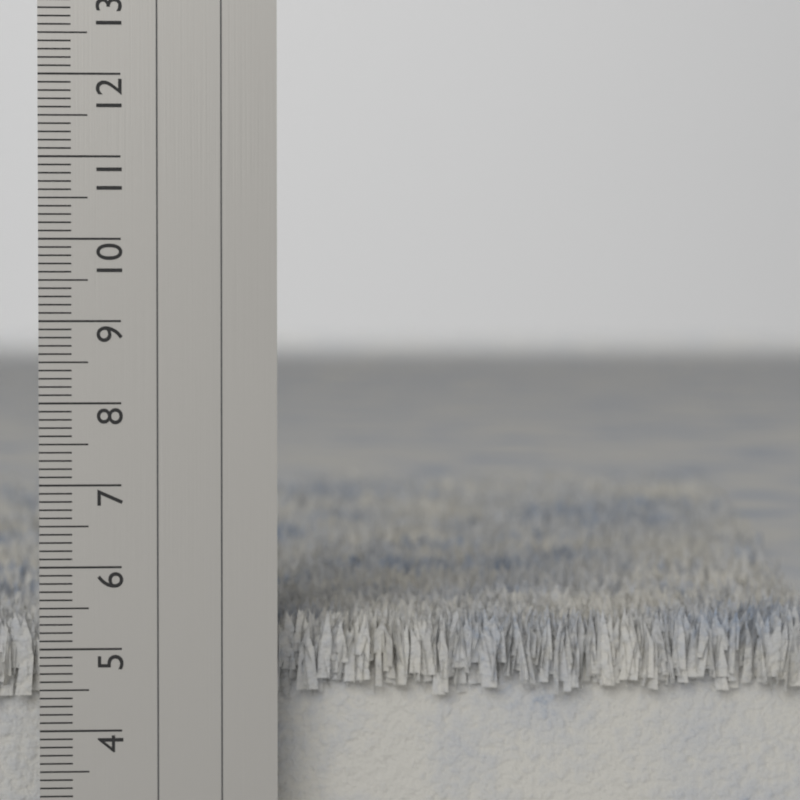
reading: 5.4 cm
